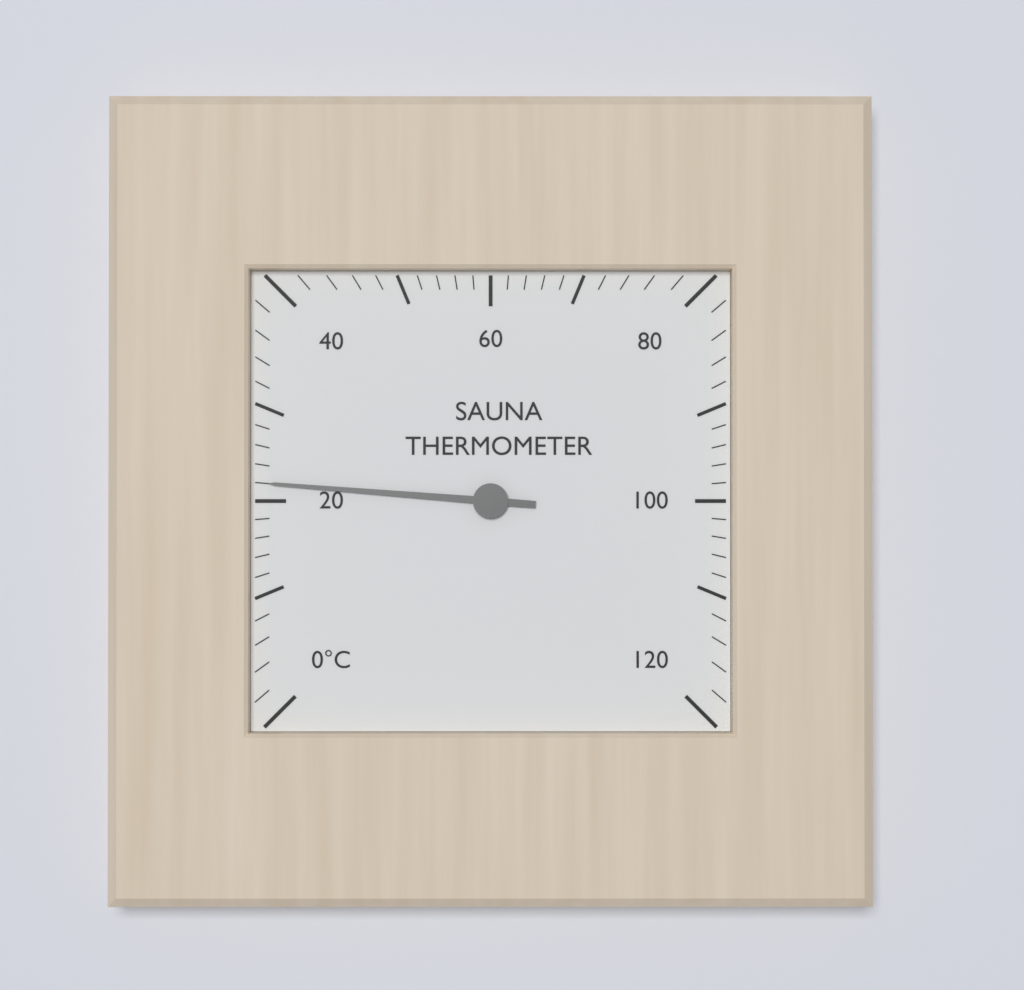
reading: 22 °C
